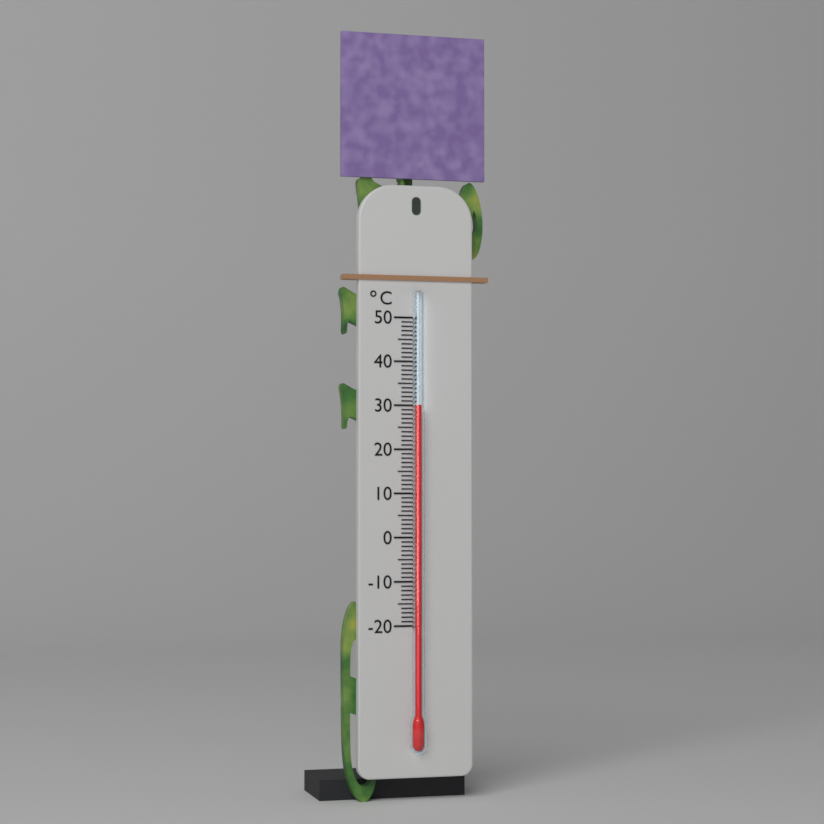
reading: 30 °C
